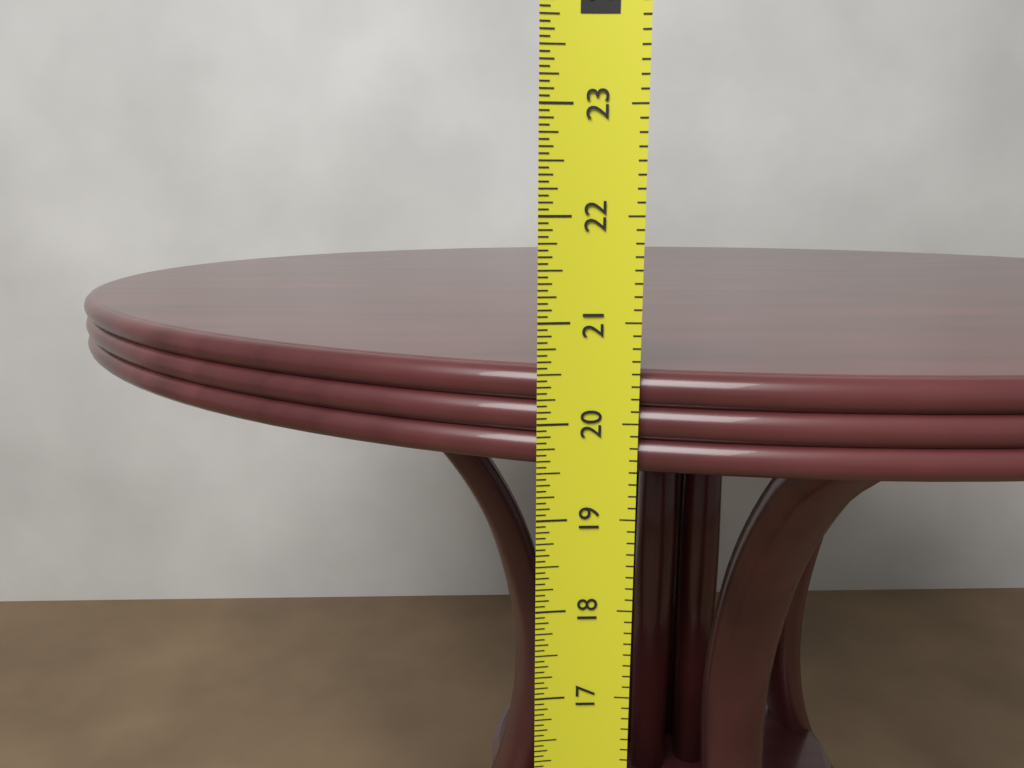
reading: 20.5000 in
